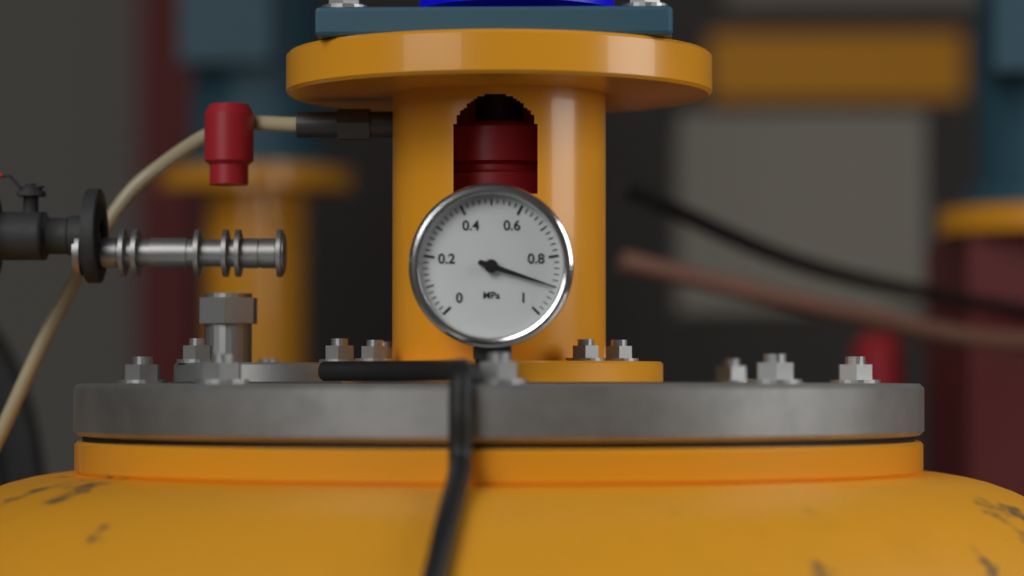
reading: 0.90 MPa
